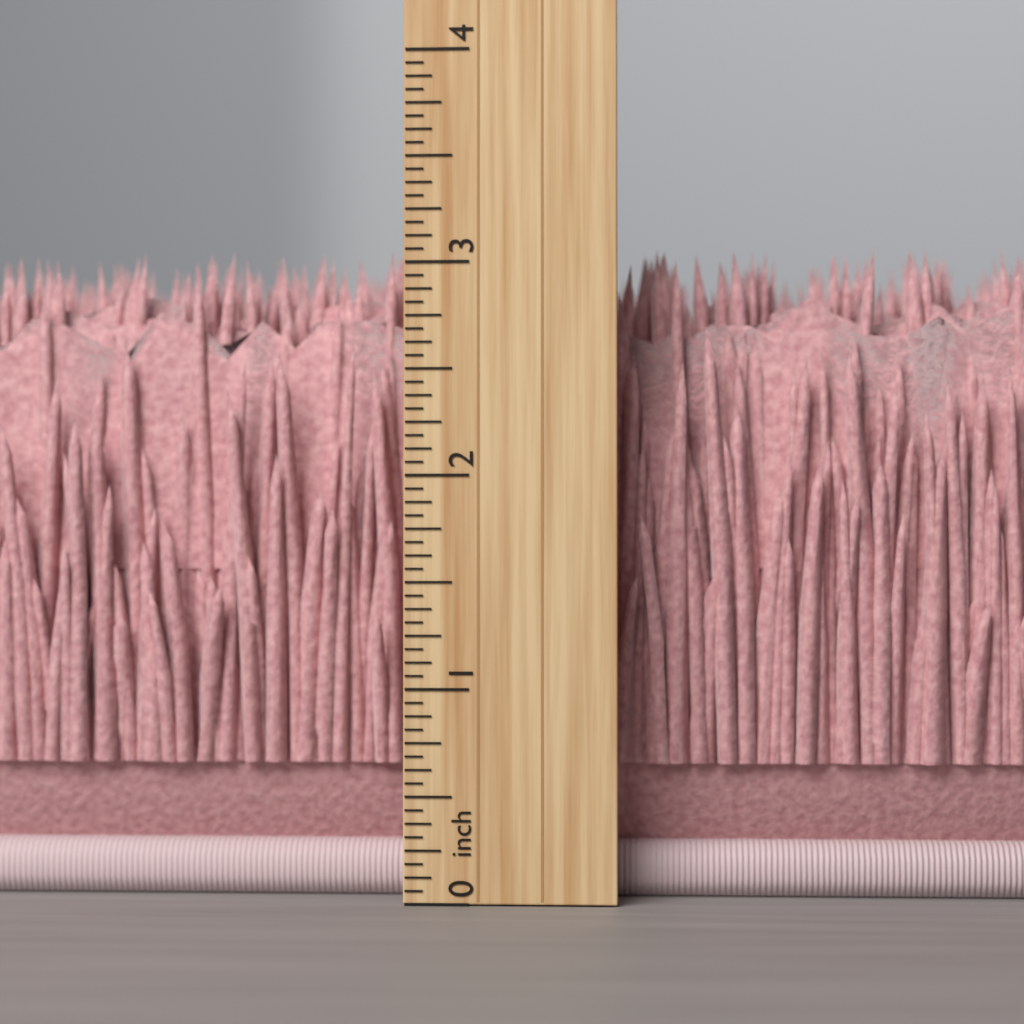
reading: 3.1250 inch
